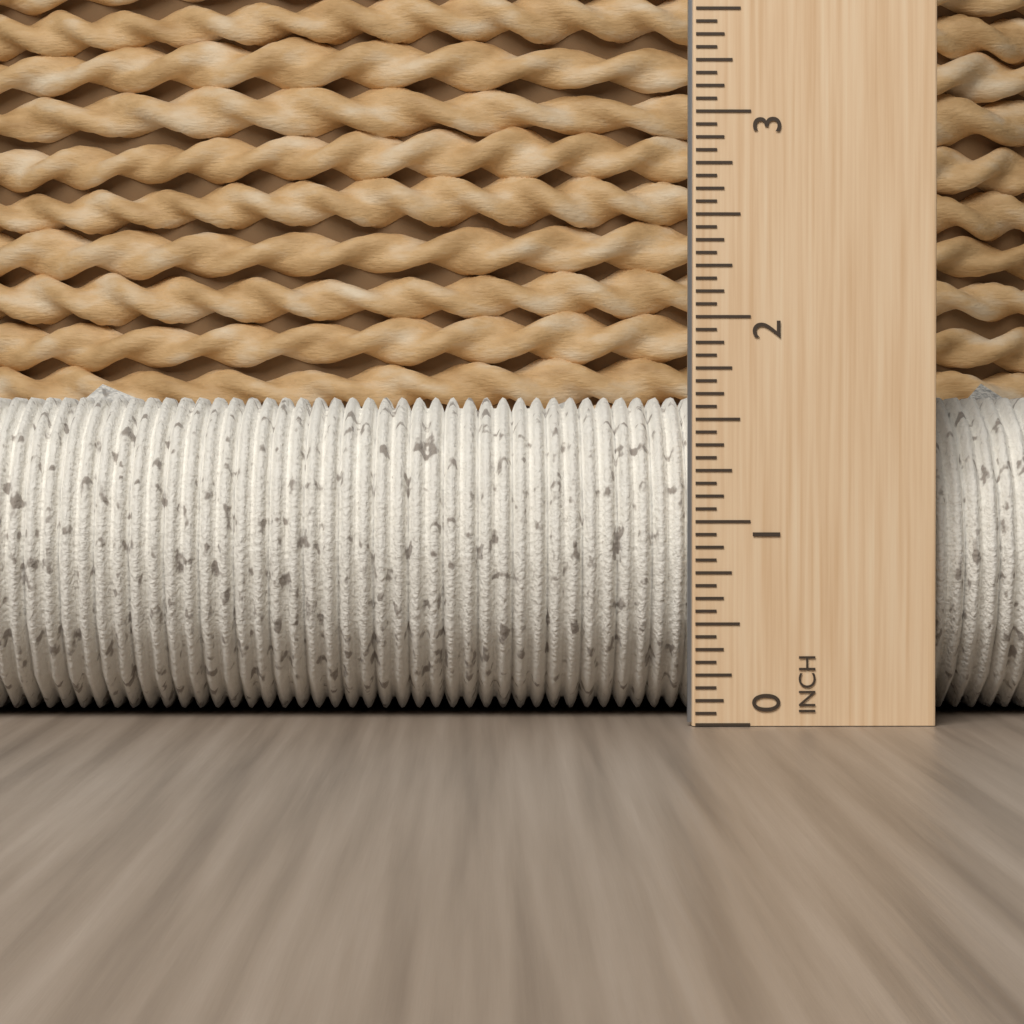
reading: 1.7500 inch
